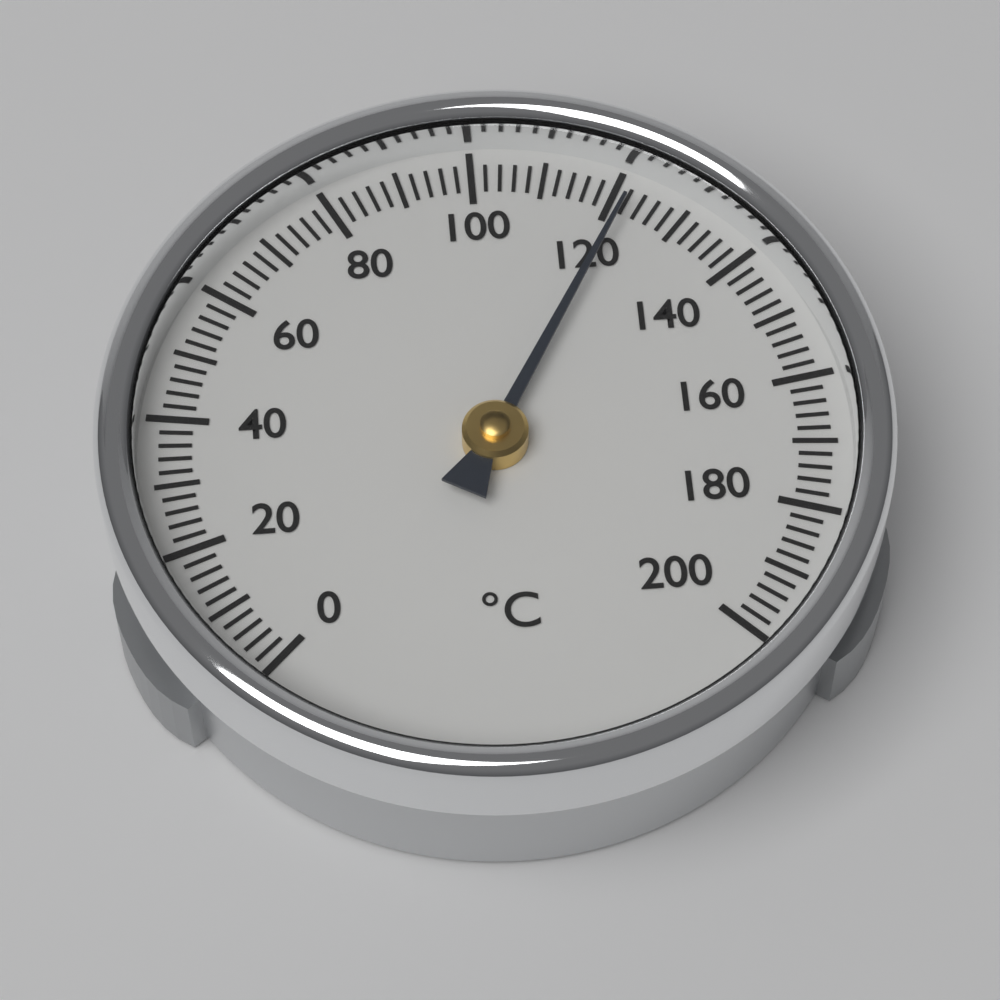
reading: 122 °C
